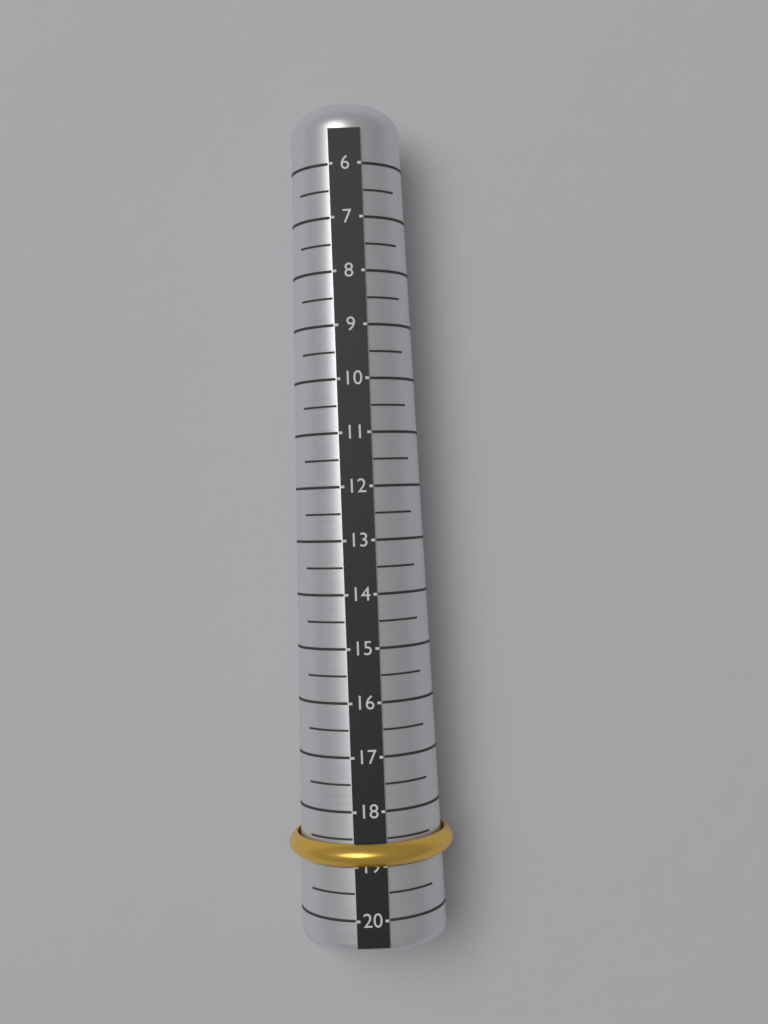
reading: 19.0 (no unit)
